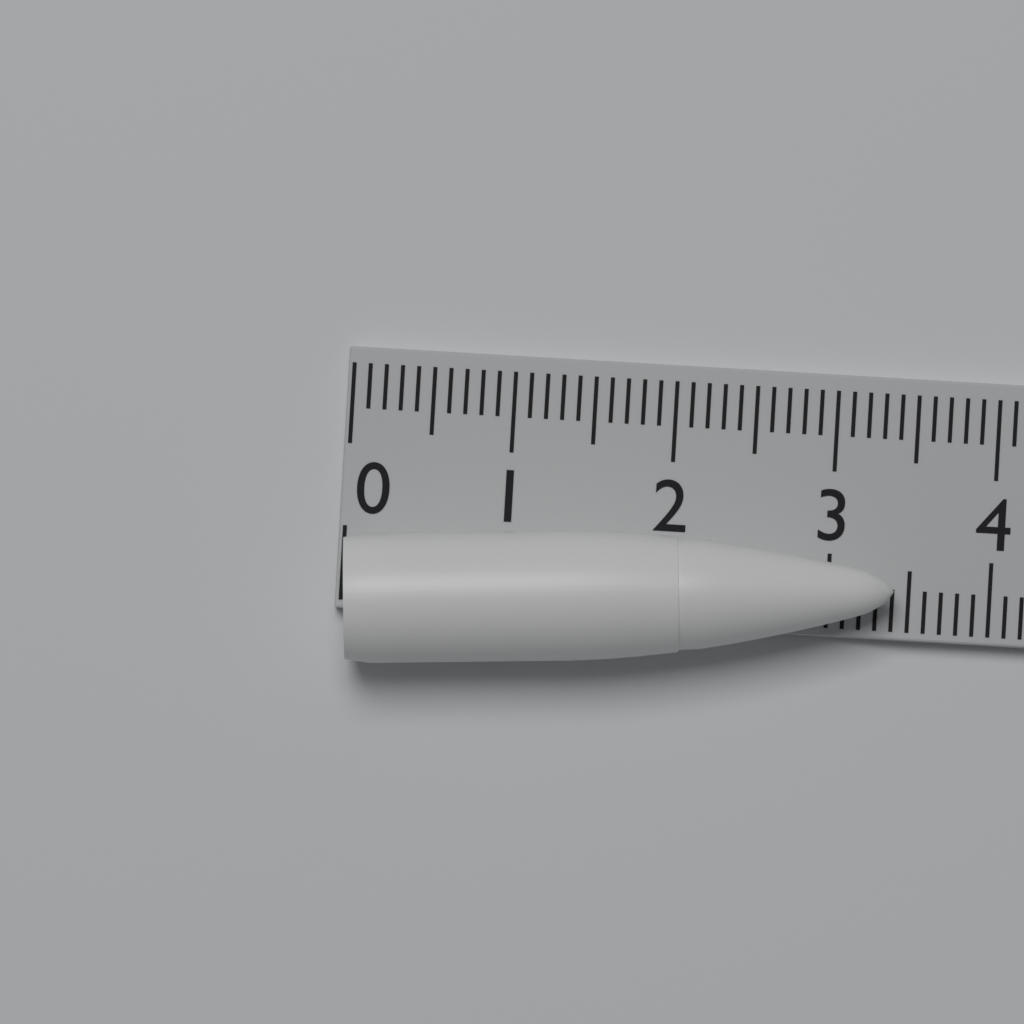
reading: 3.4 (no unit)
